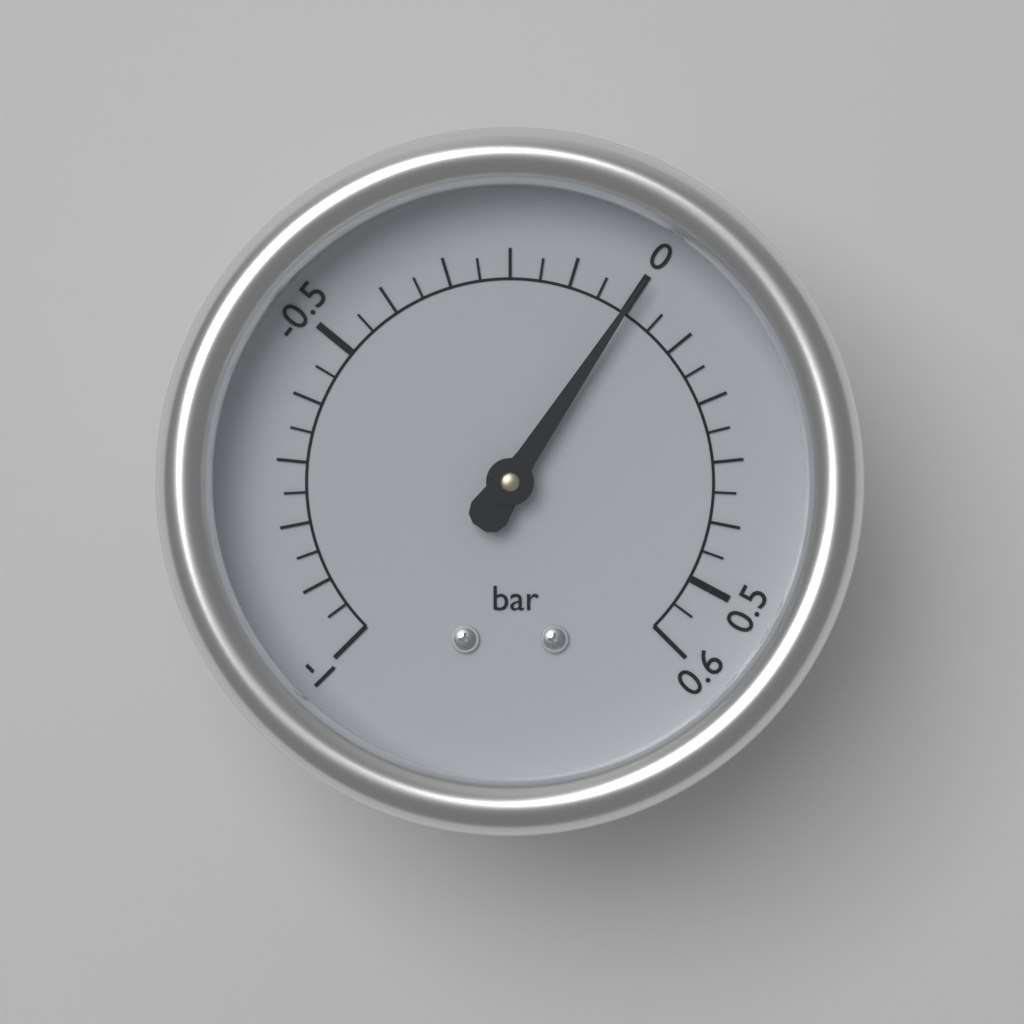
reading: 0.00 bar
